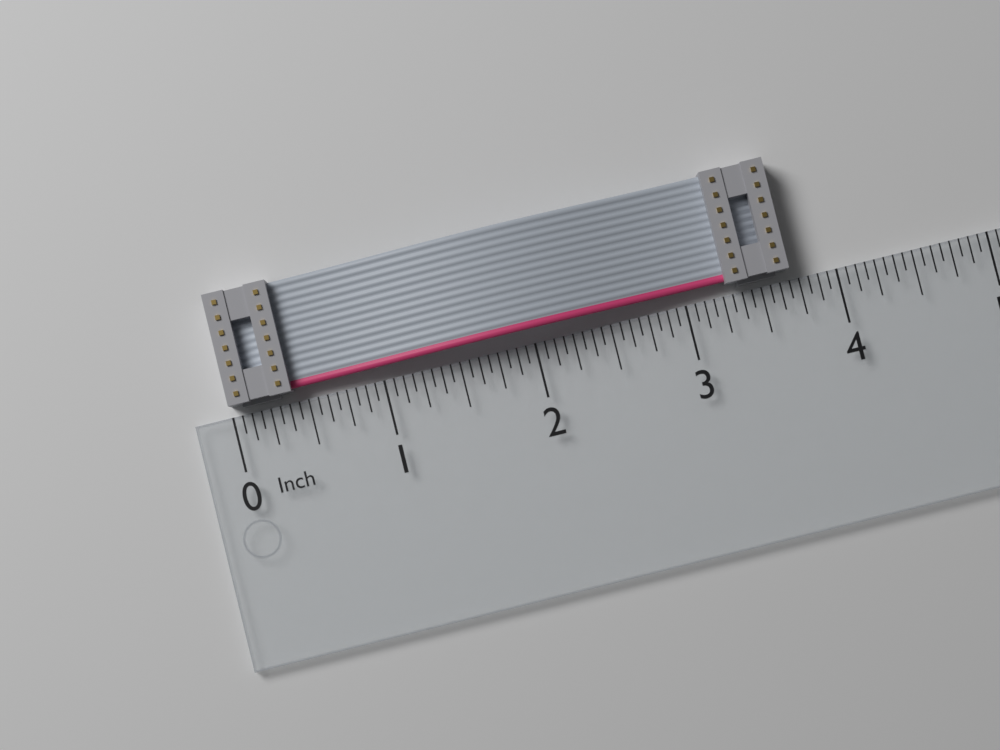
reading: 3.6875 in
